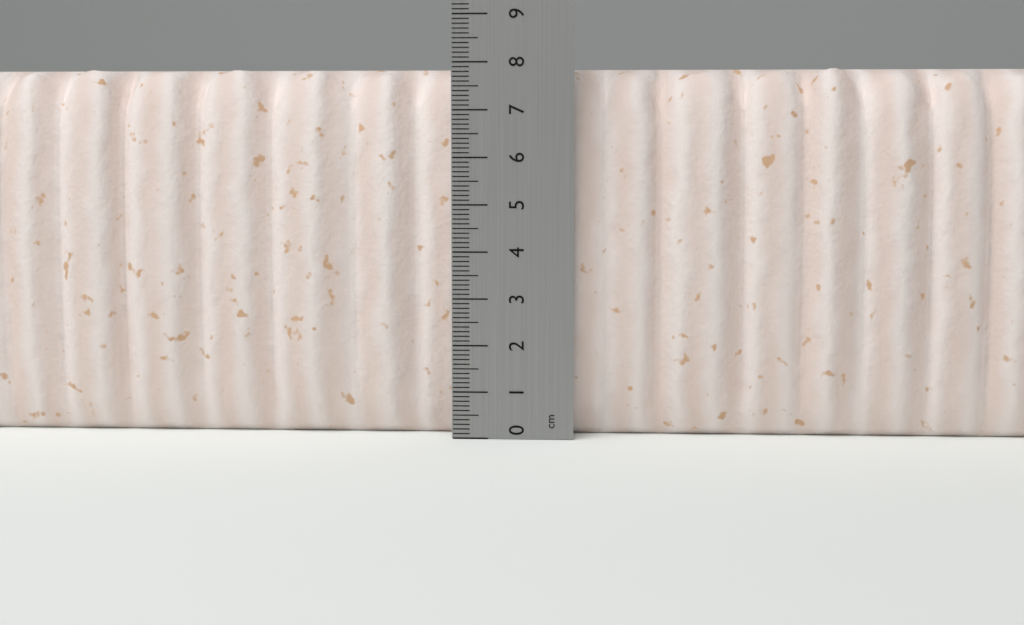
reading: 7.9 cm
